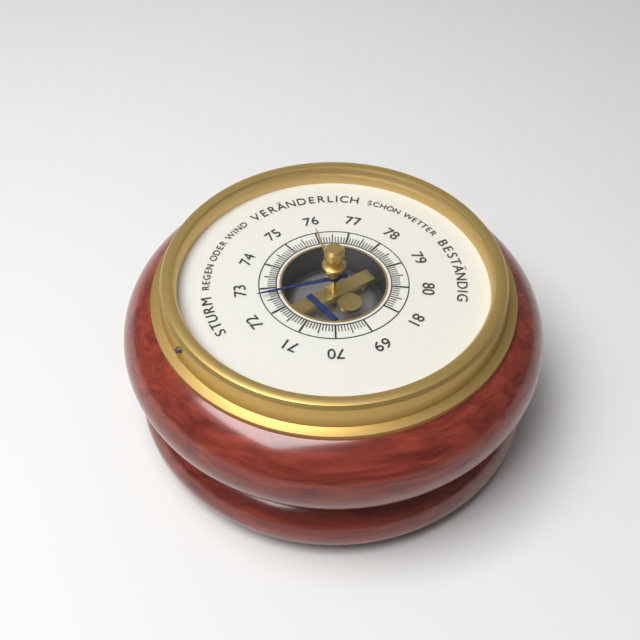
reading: 72.7 (no unit)
